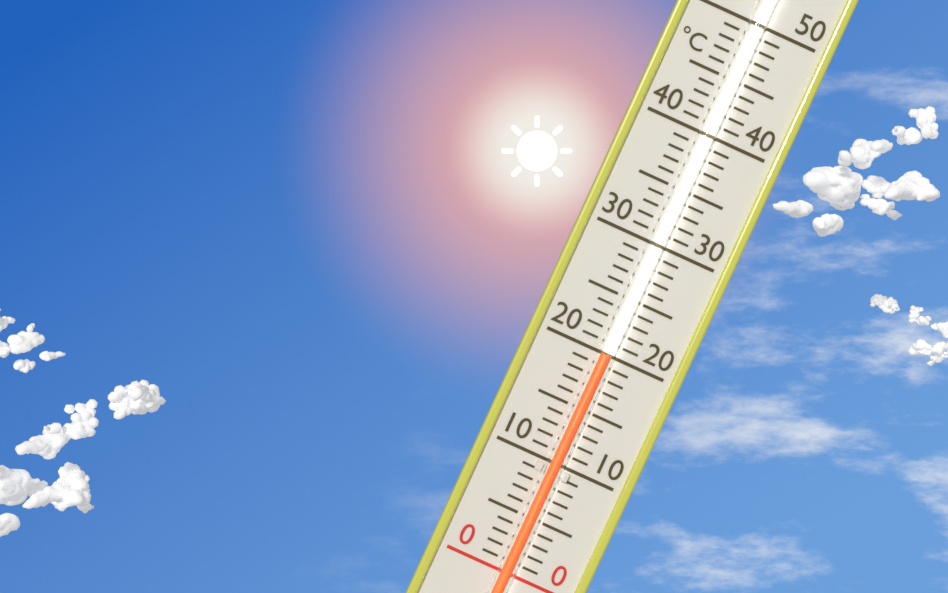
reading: 20 °C
